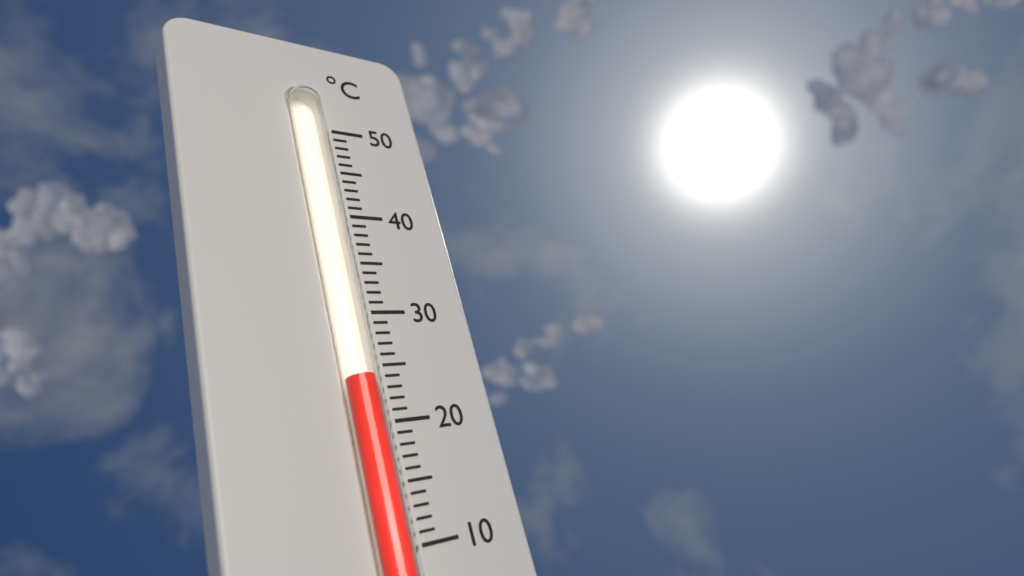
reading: 24 °C
